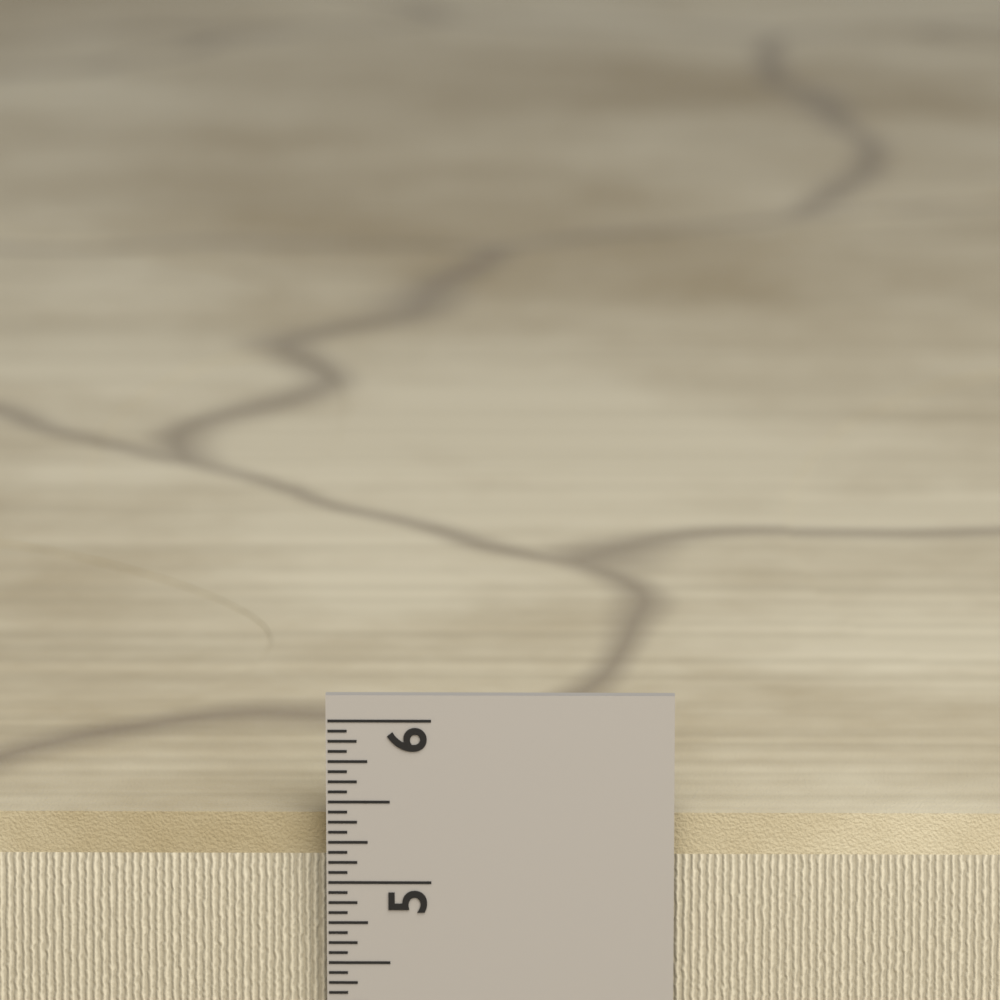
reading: 5.3750 in
